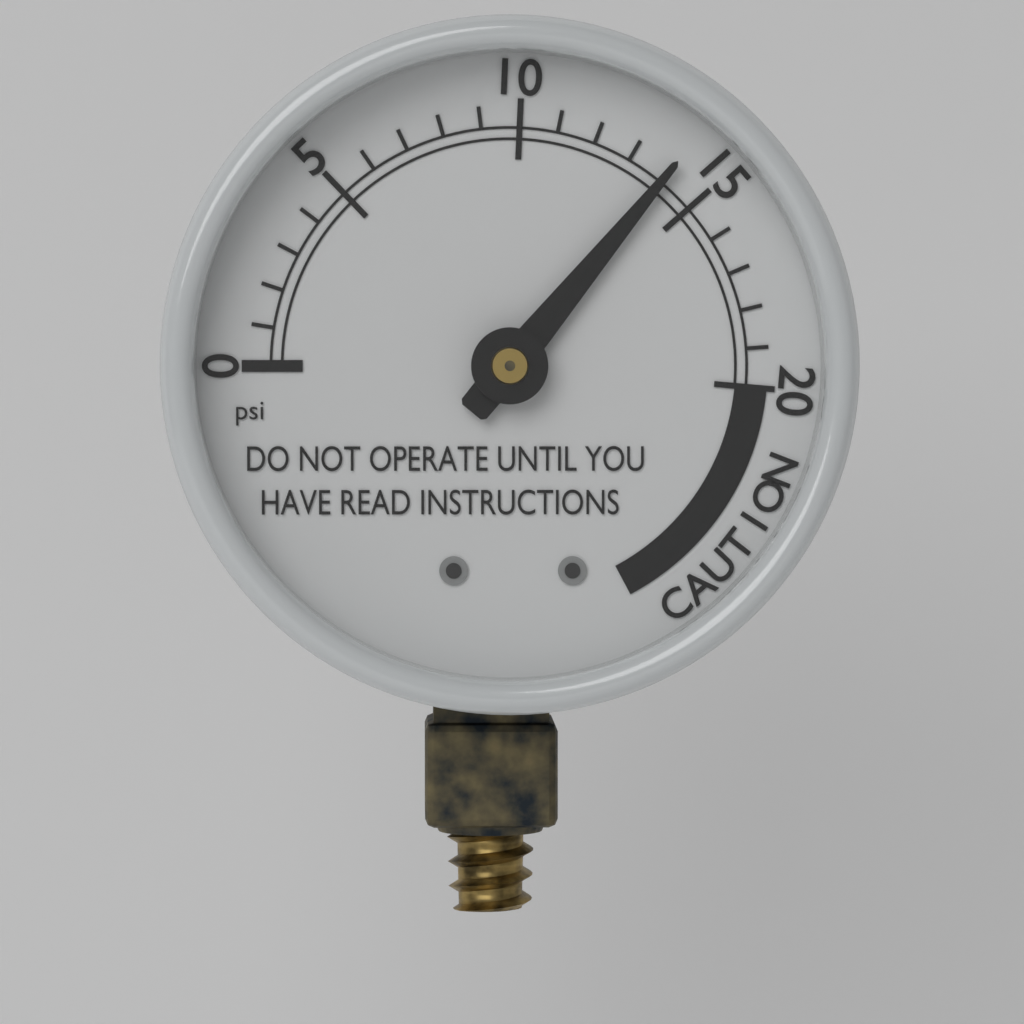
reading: 14 psi
